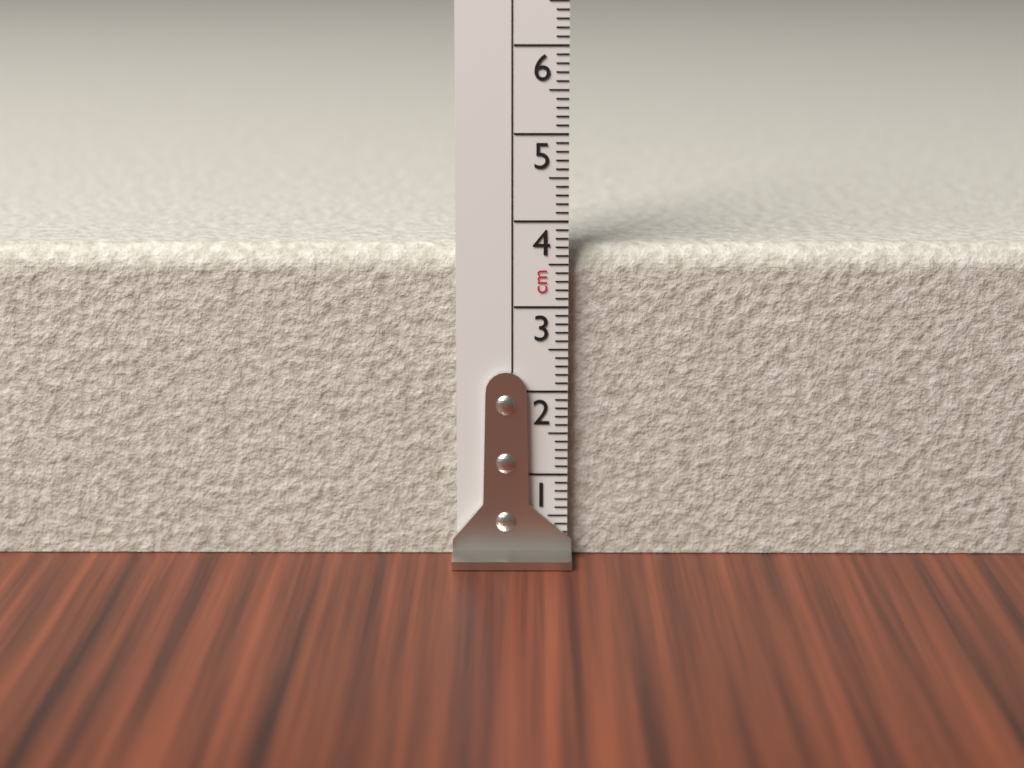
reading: 3.7 cm
